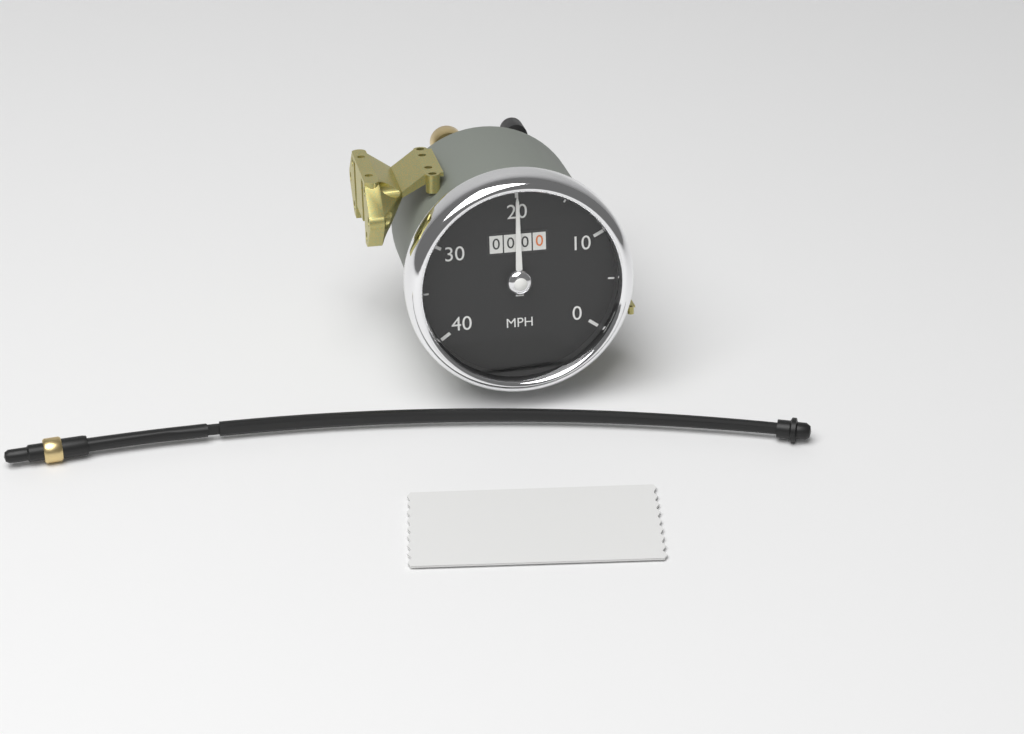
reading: 20 MPH
